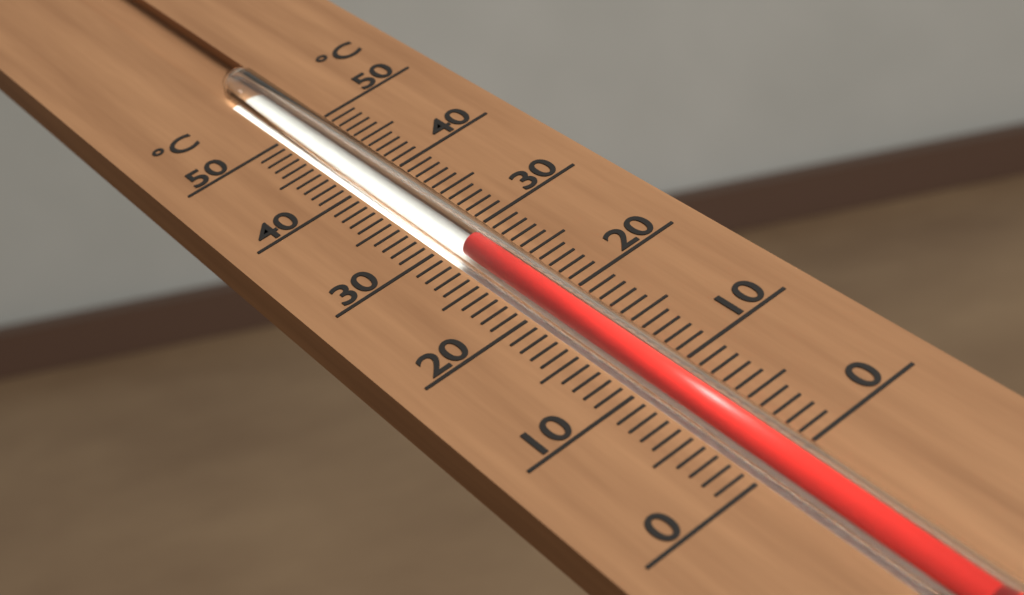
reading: 28 °C
